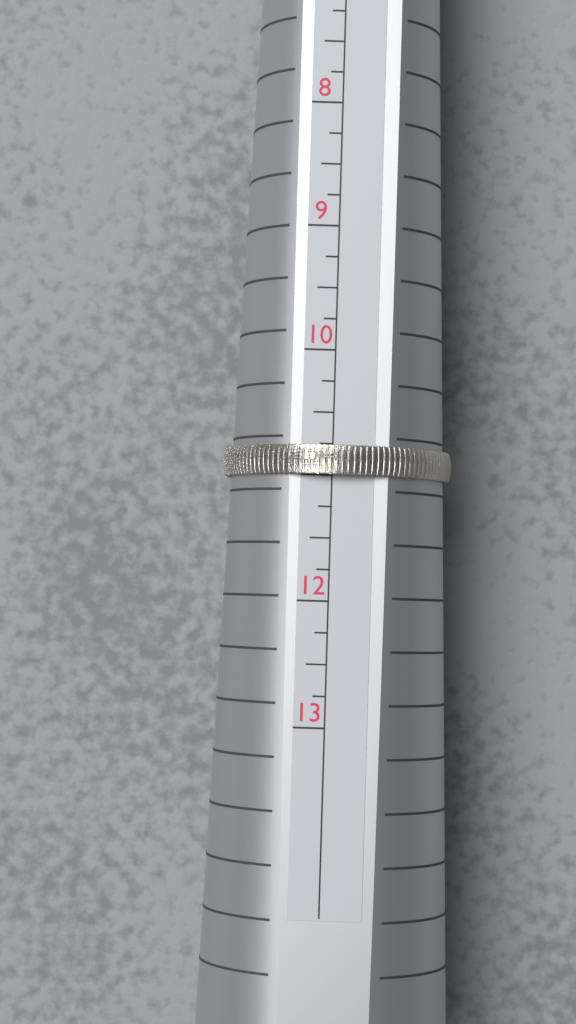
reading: 11.00 US
